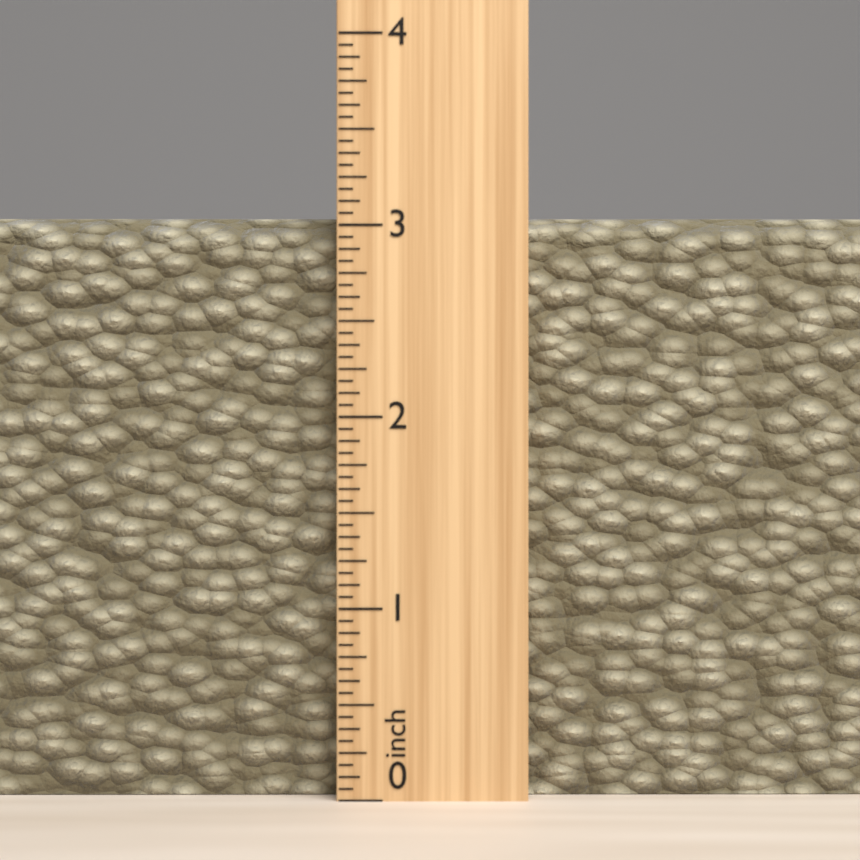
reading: 3.0625 inch
